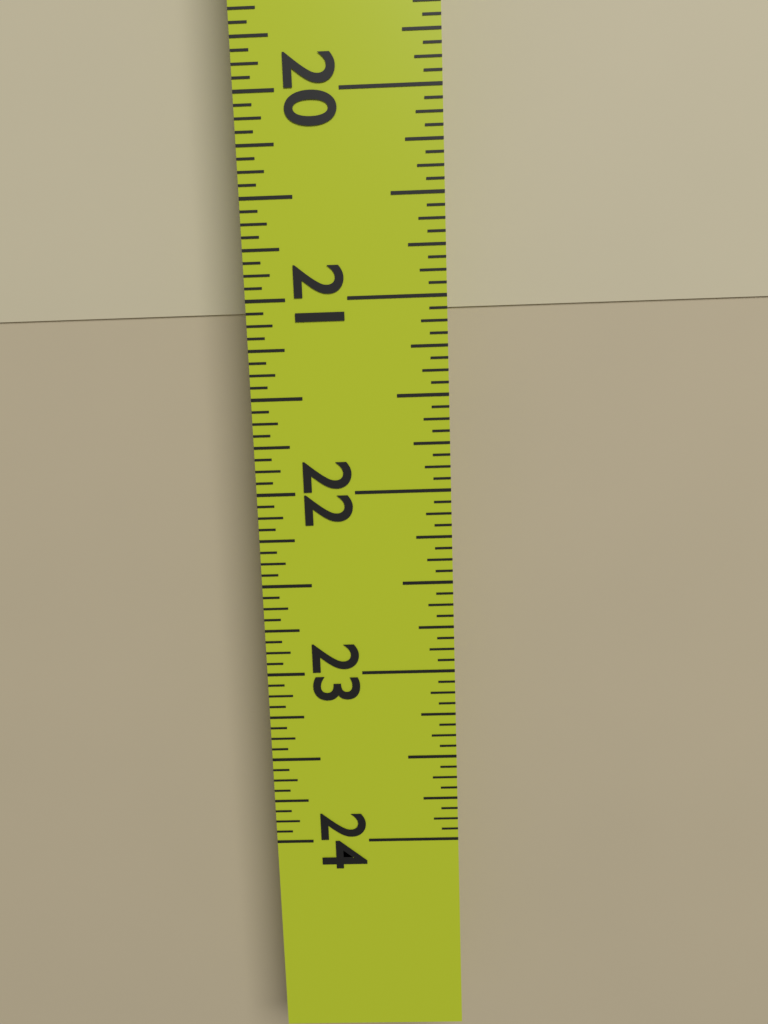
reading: 21.0625 in
